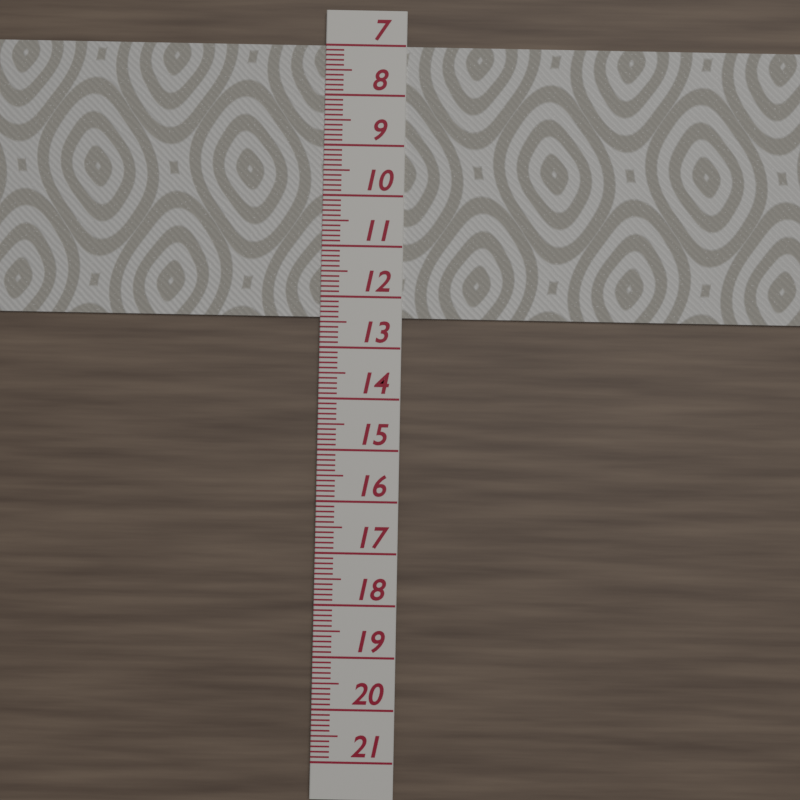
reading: 12.4 (no unit)
